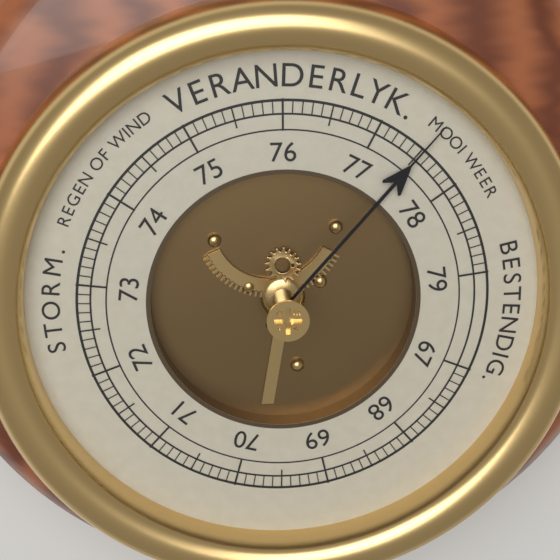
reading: 77.5 (no unit)
